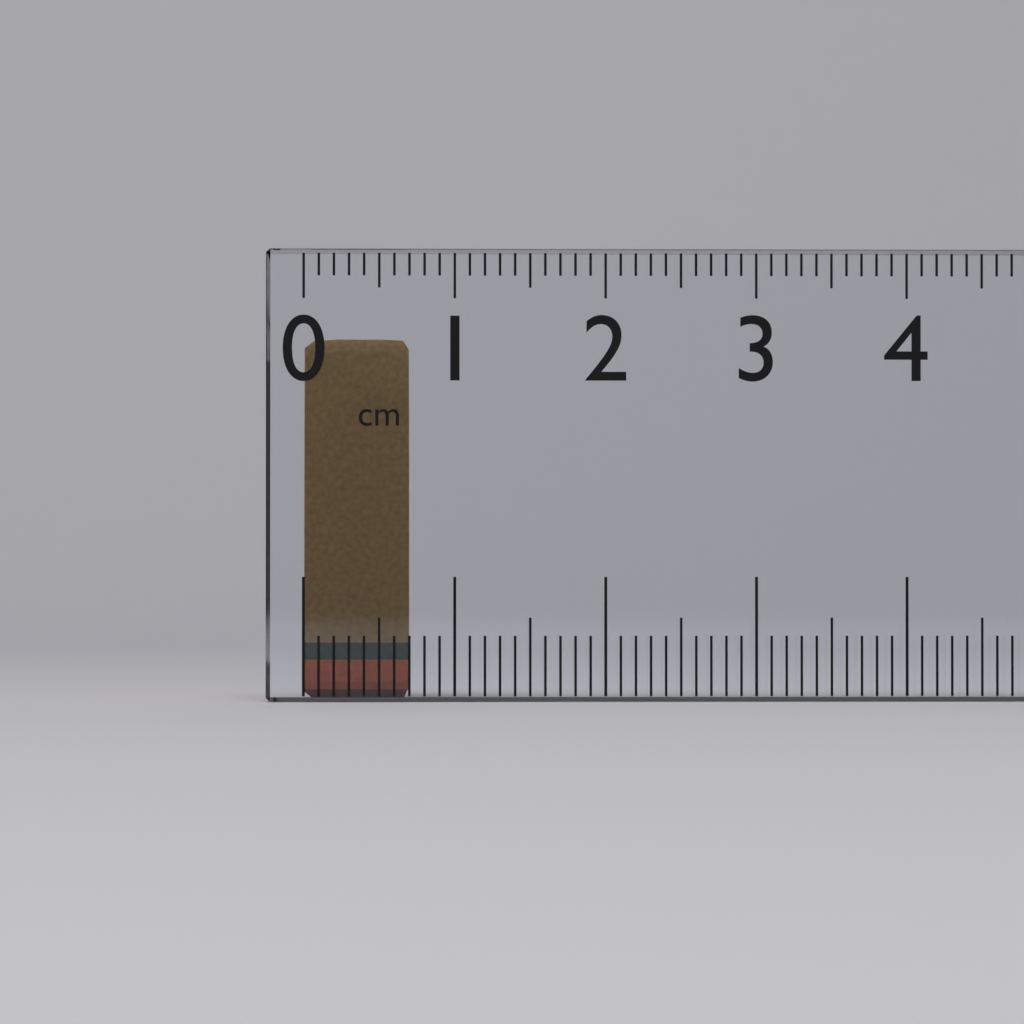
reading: 0.7 cm
